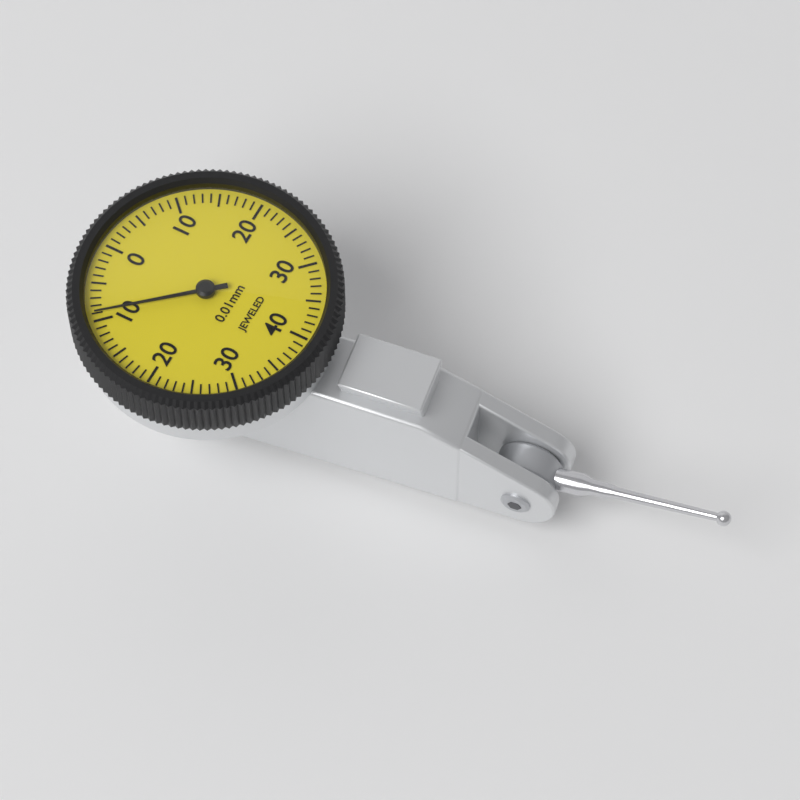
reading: 0.09 mm
